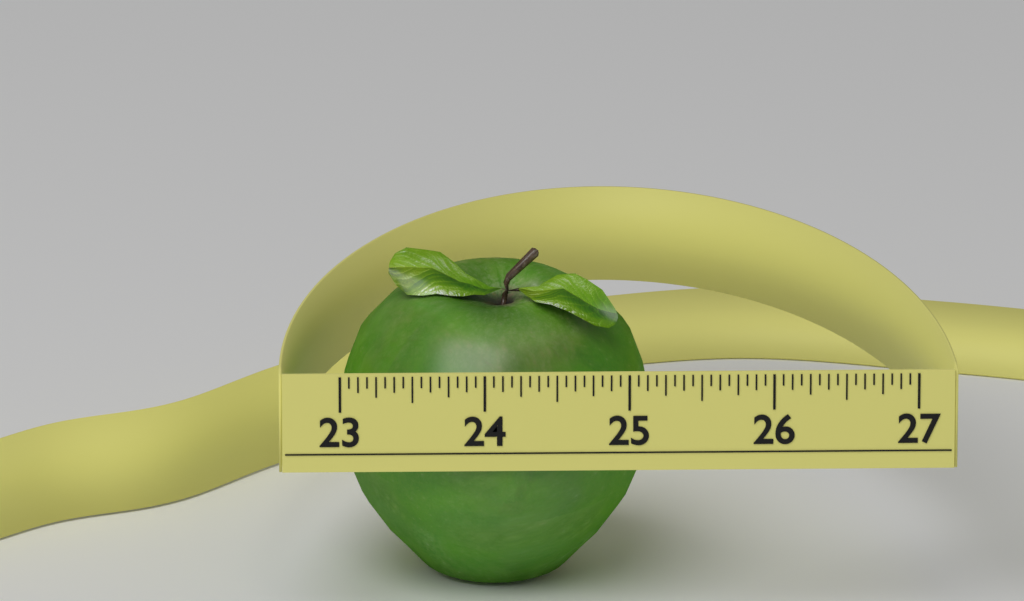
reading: 25.1875 (no unit)
